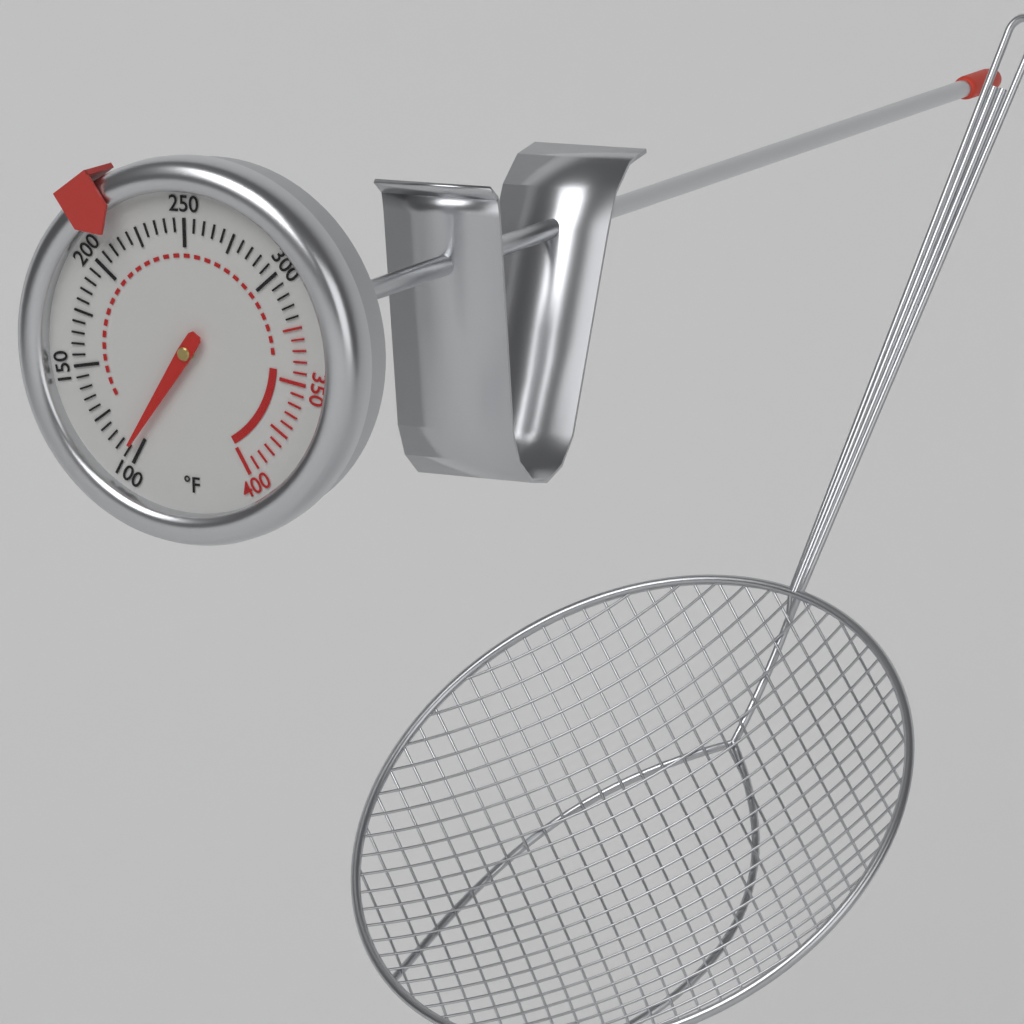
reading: 105 °F
